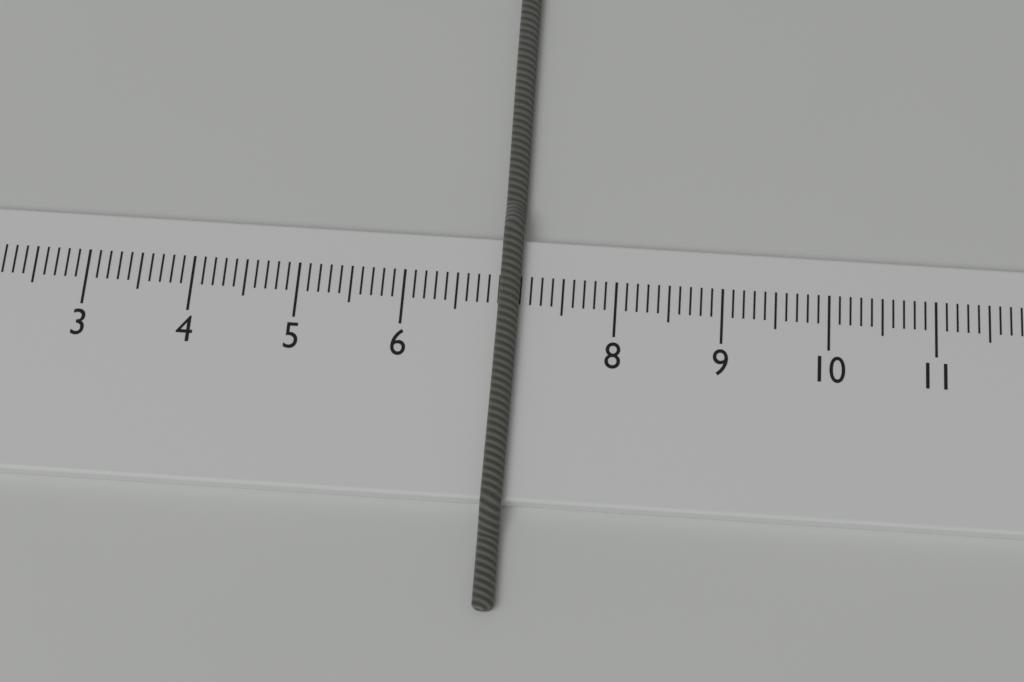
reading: 7.1 cm
